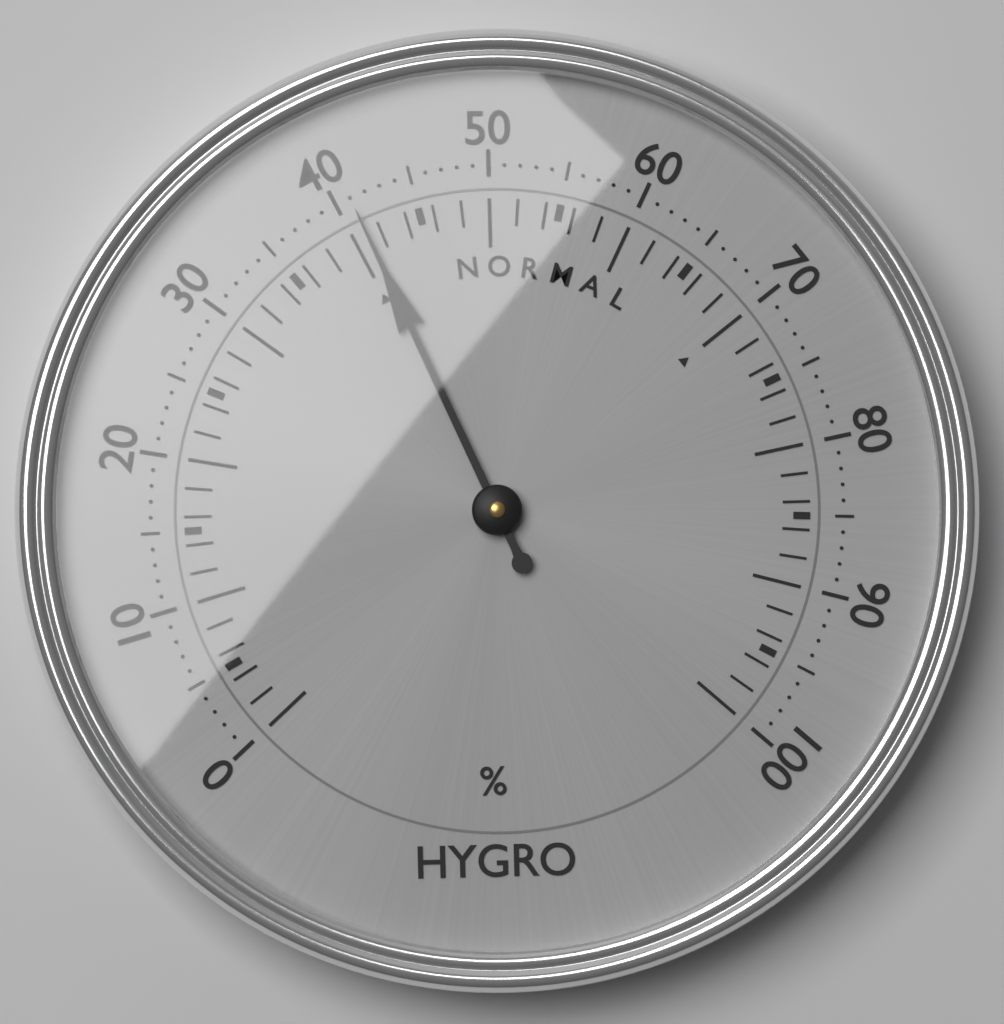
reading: 41 %
